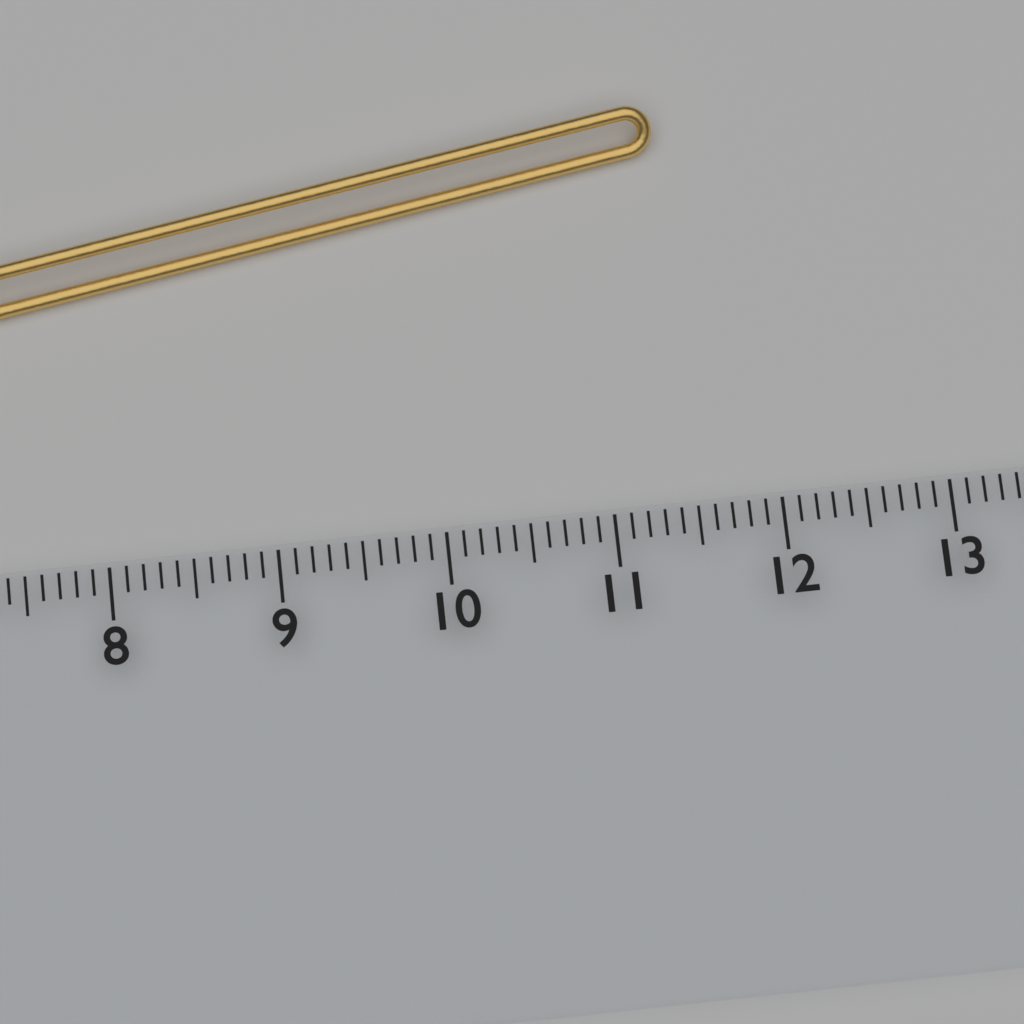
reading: 11.5 cm
